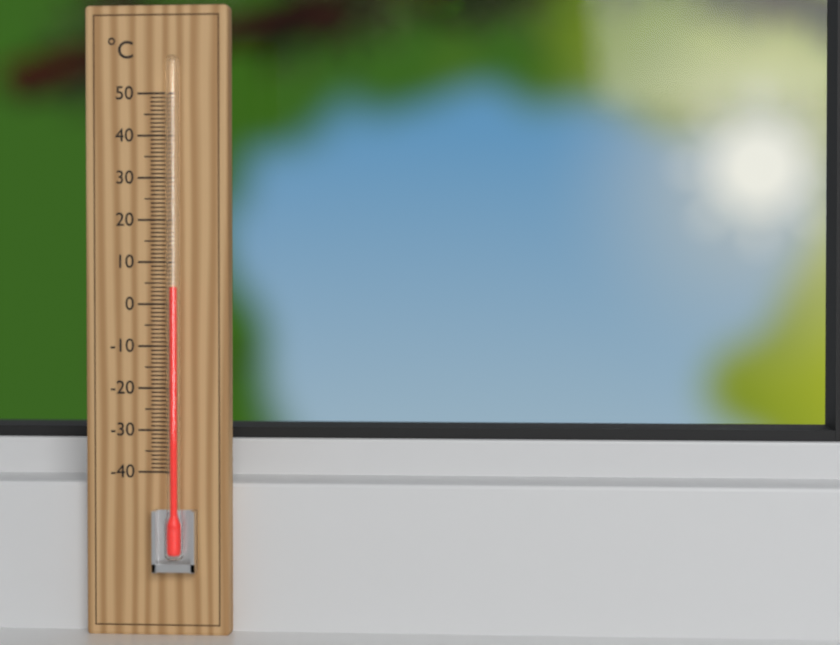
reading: 4 °C
